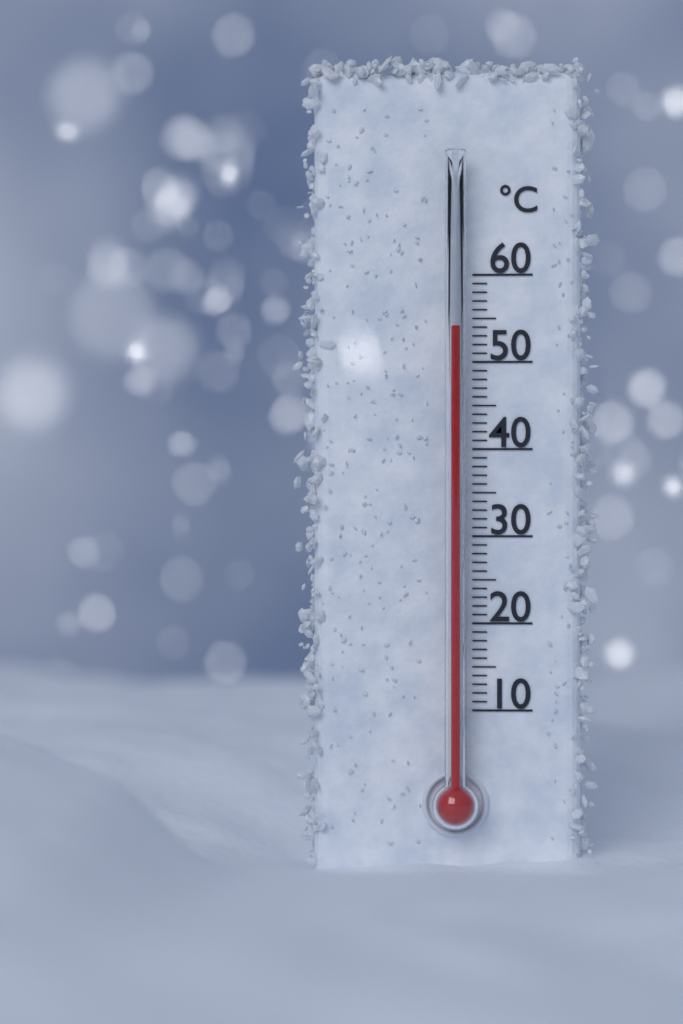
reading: 54 °C
